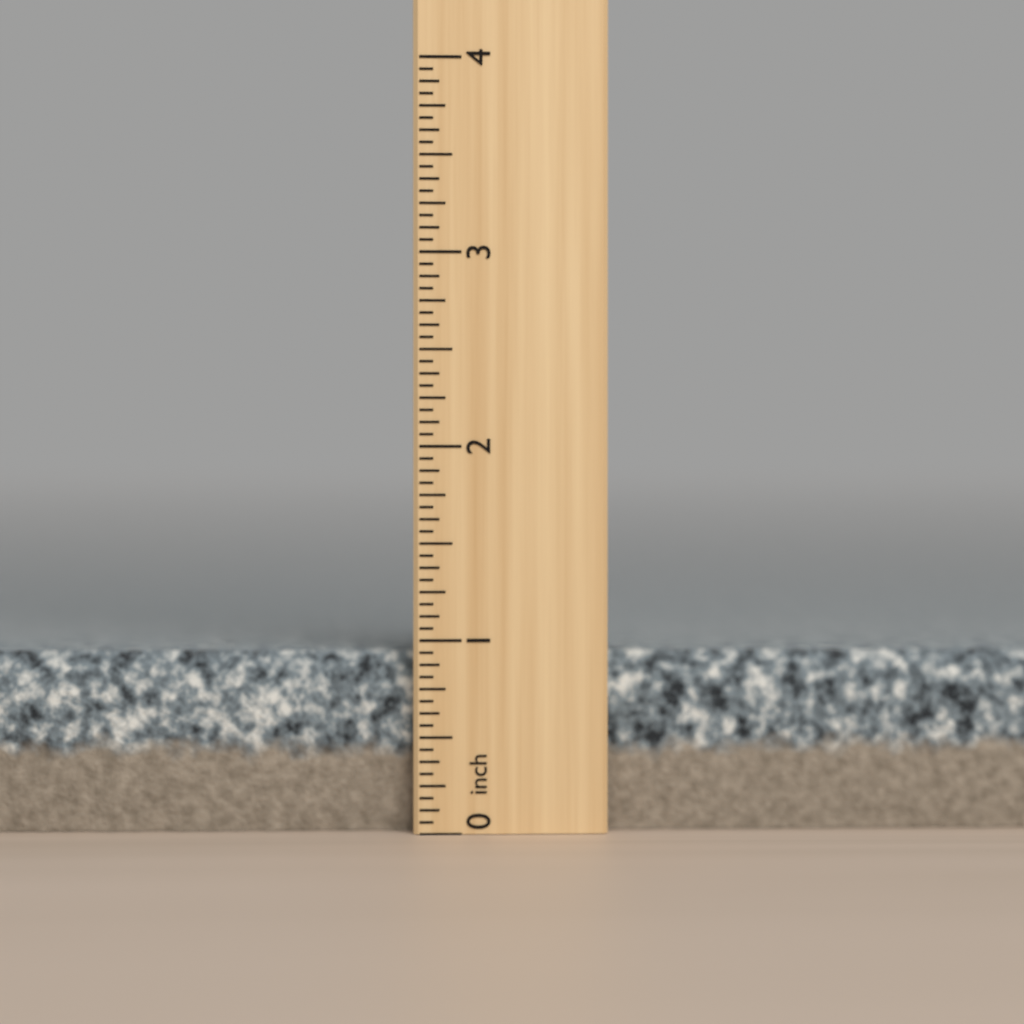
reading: 0.9375 inch
